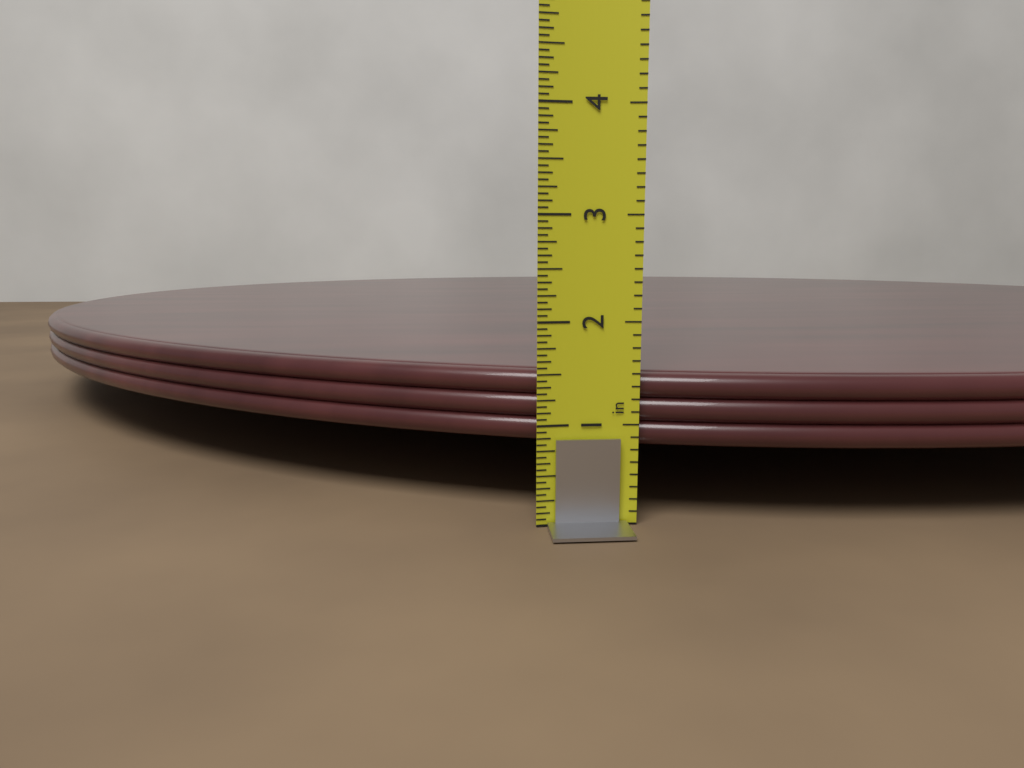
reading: 1.5000 in
